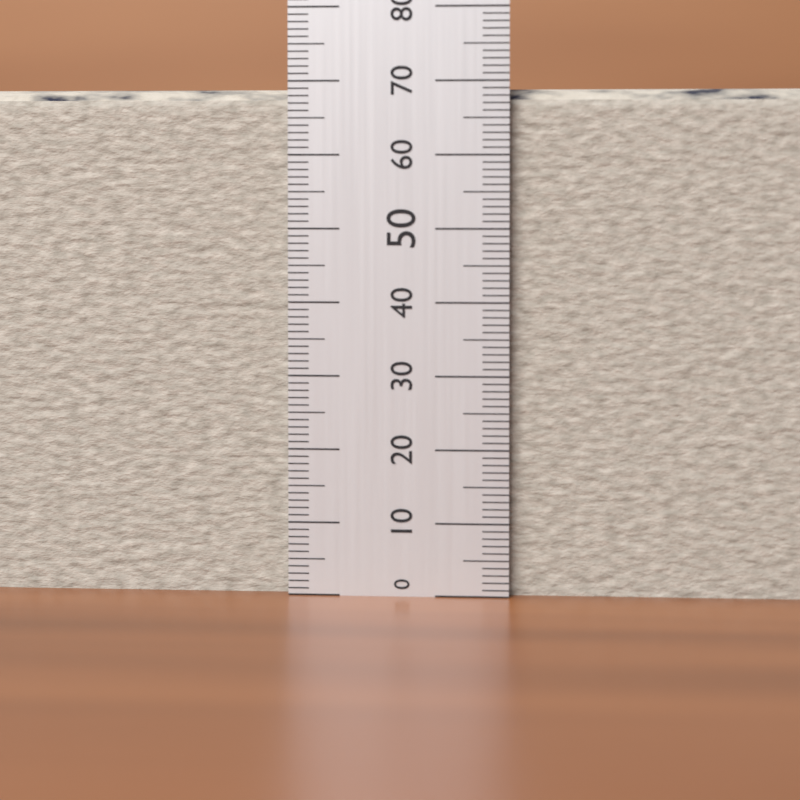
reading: 70 (no unit)
